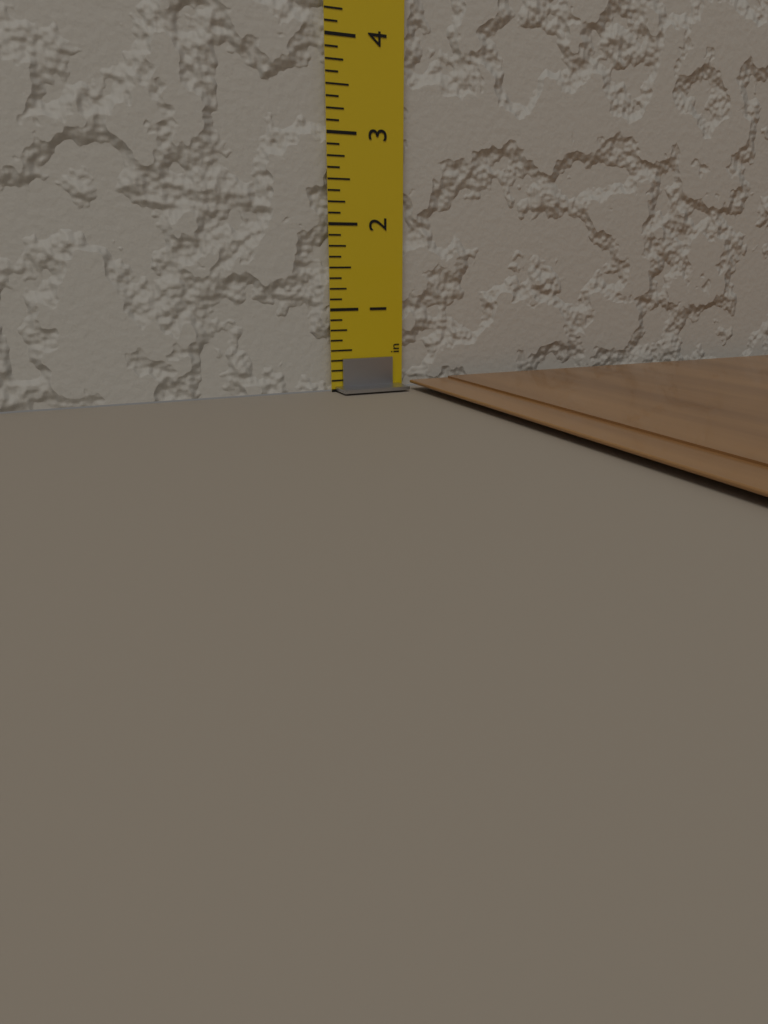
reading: 0.125 in
